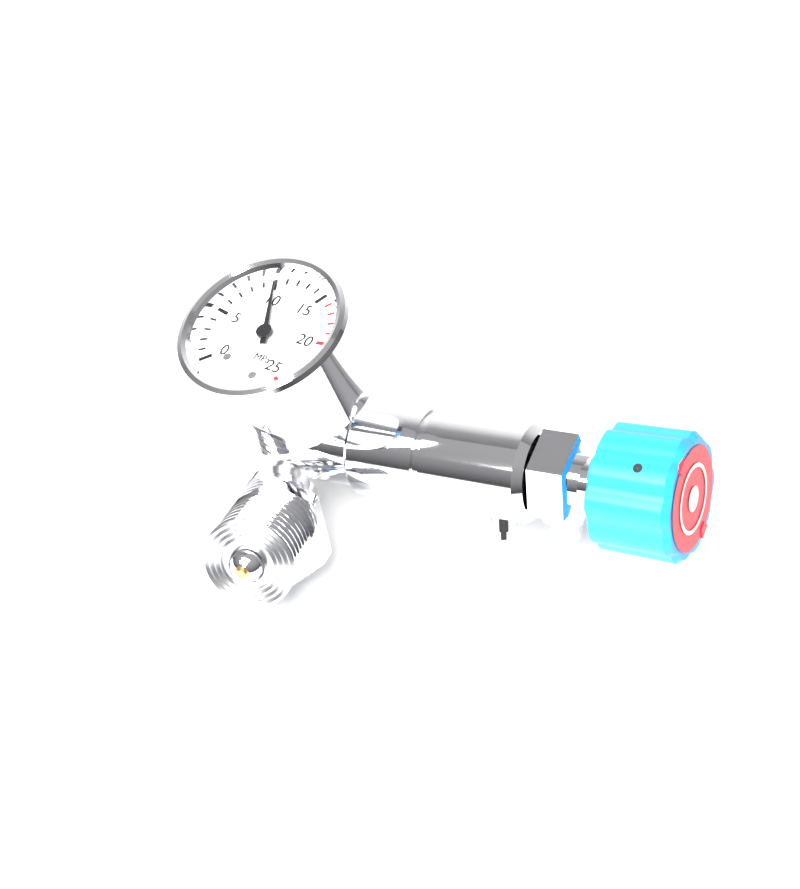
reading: 10 MPa
